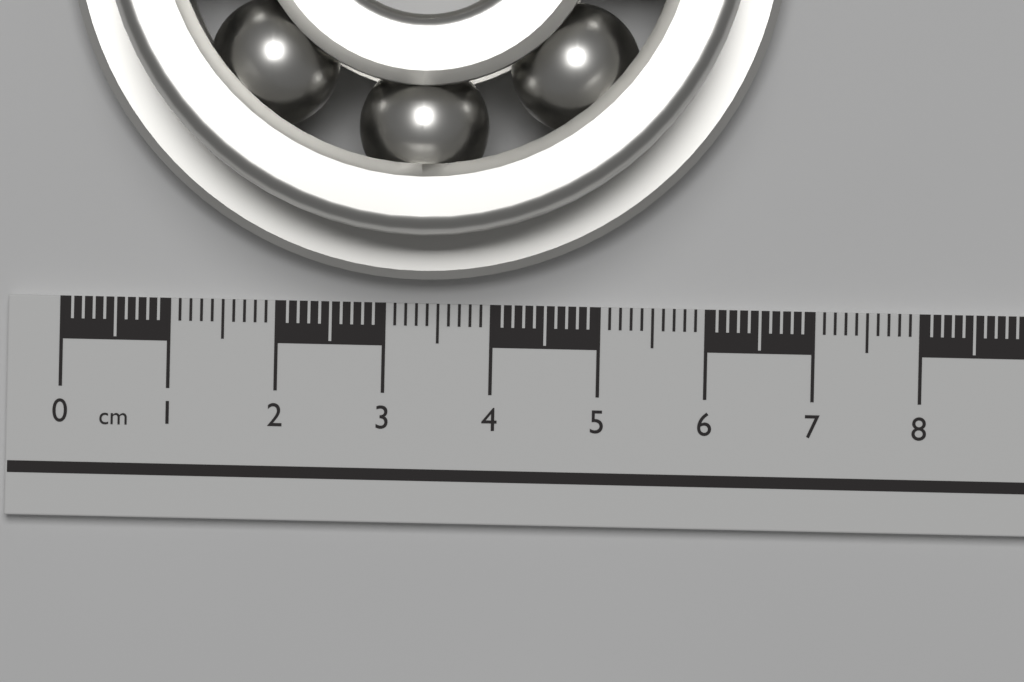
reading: 6.7 cm
